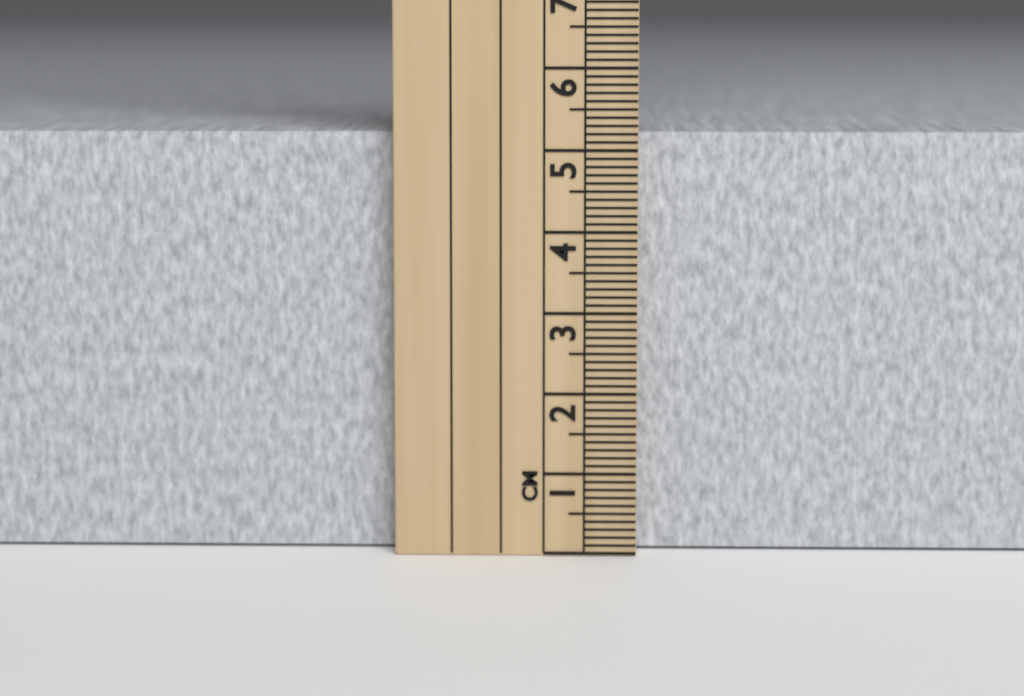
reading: 5.2 cm
